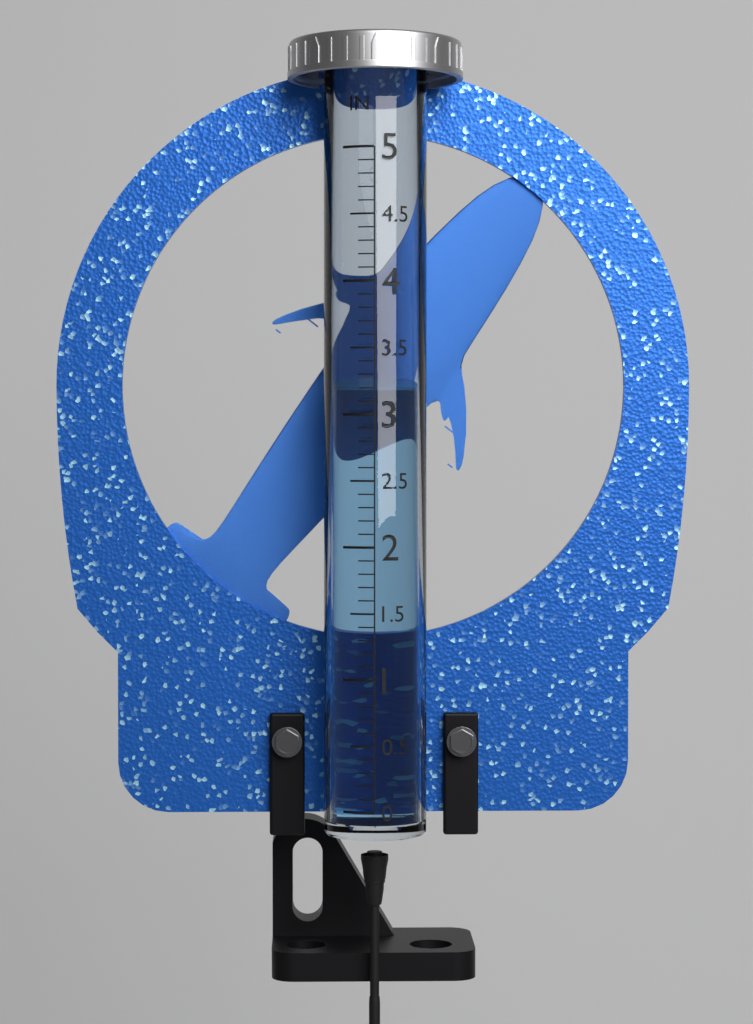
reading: 3.2 in
